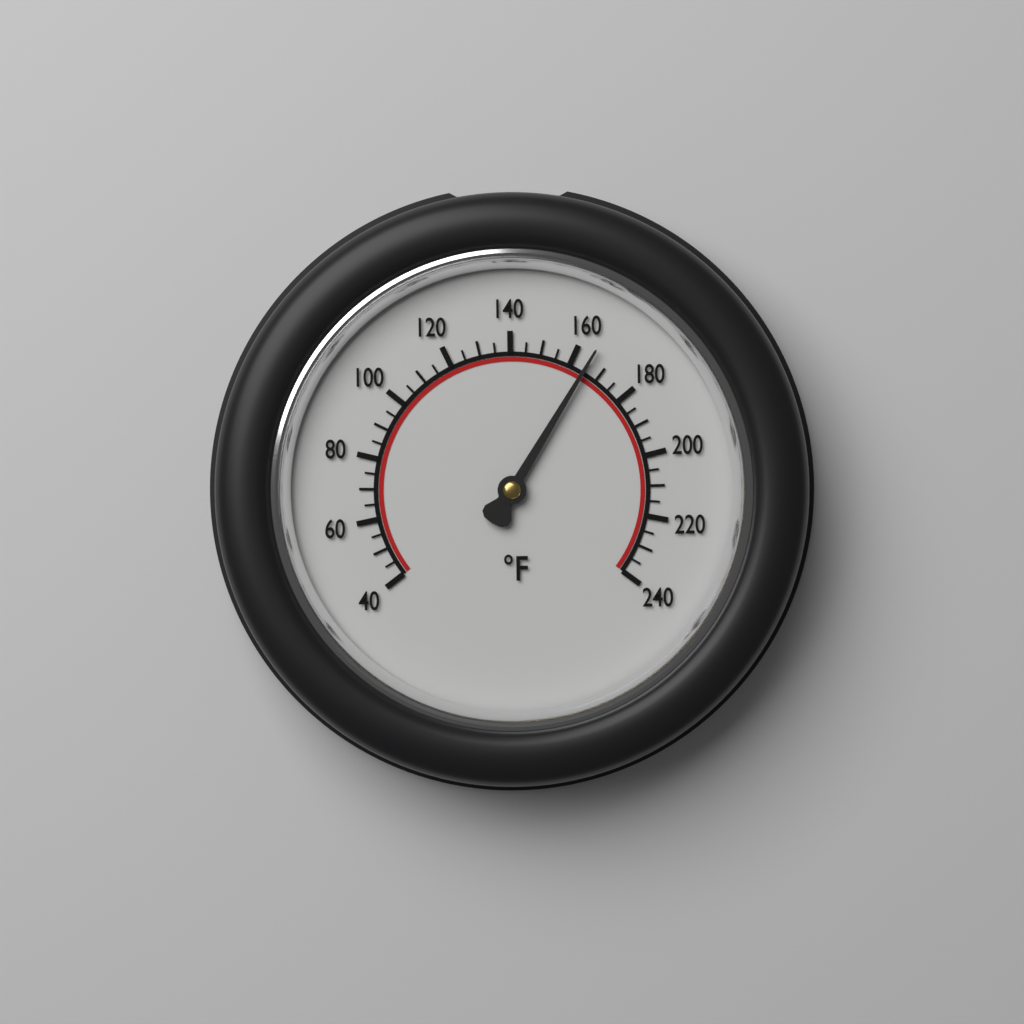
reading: 165 °F
